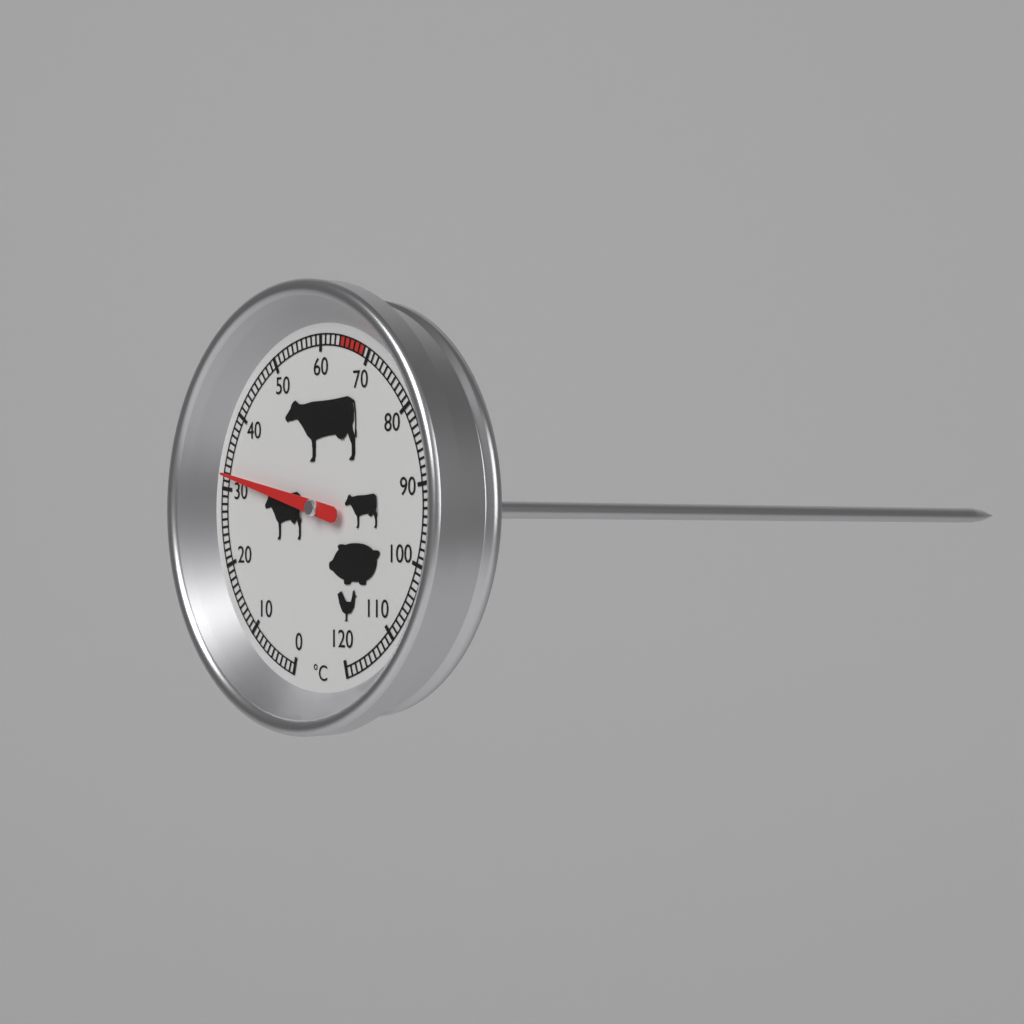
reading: 32 °C
